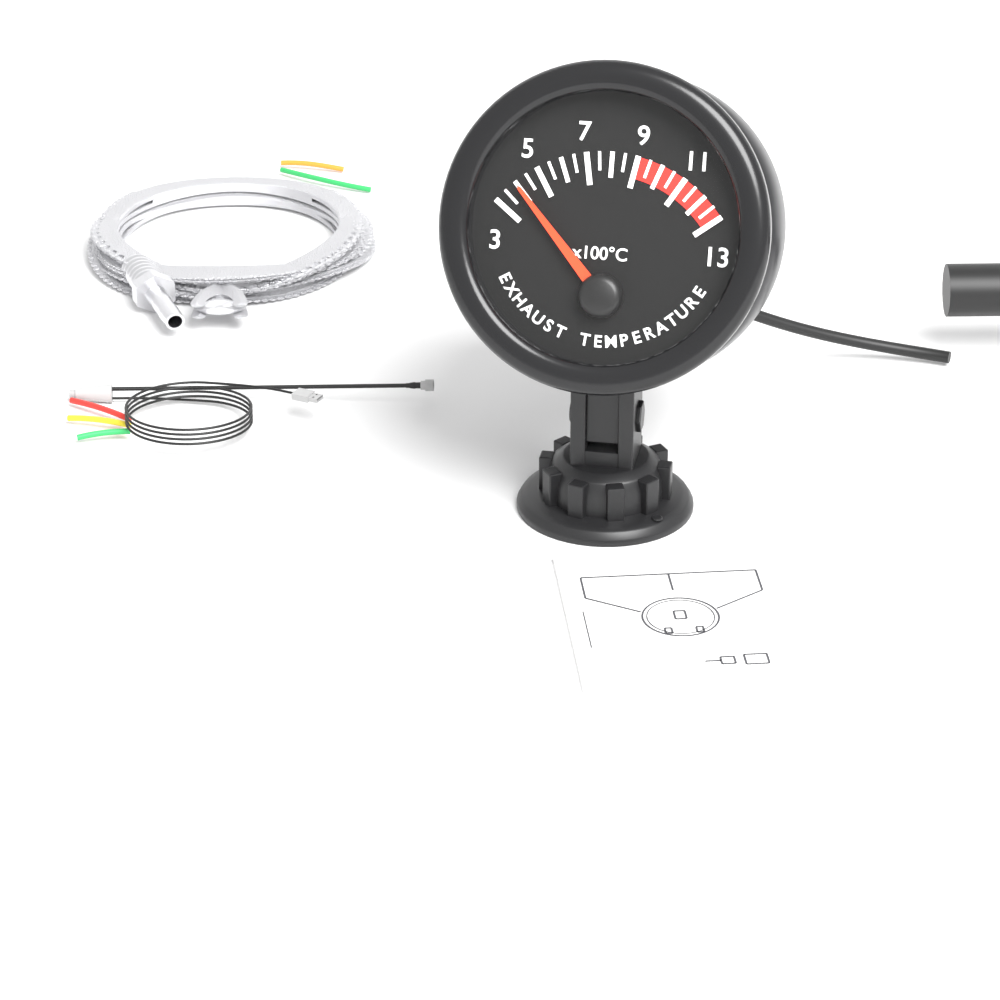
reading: 400 °C
